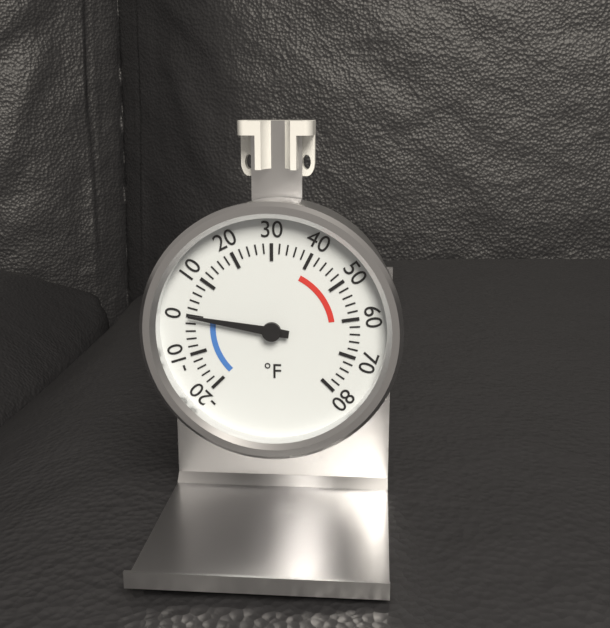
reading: 0 °F
